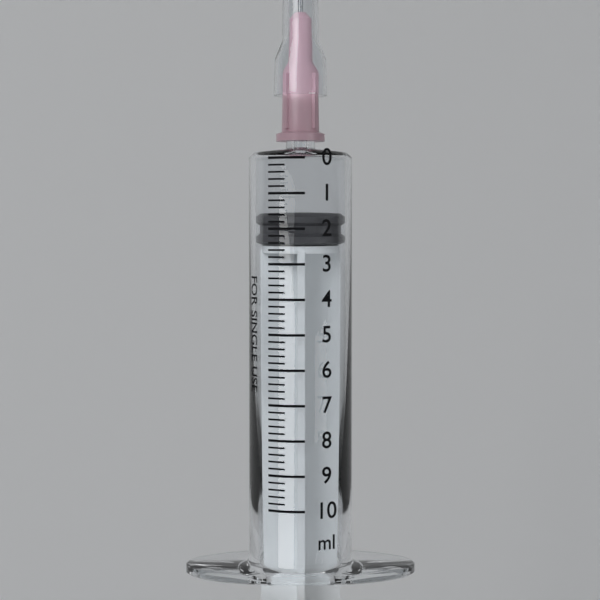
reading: 1.6 ml
